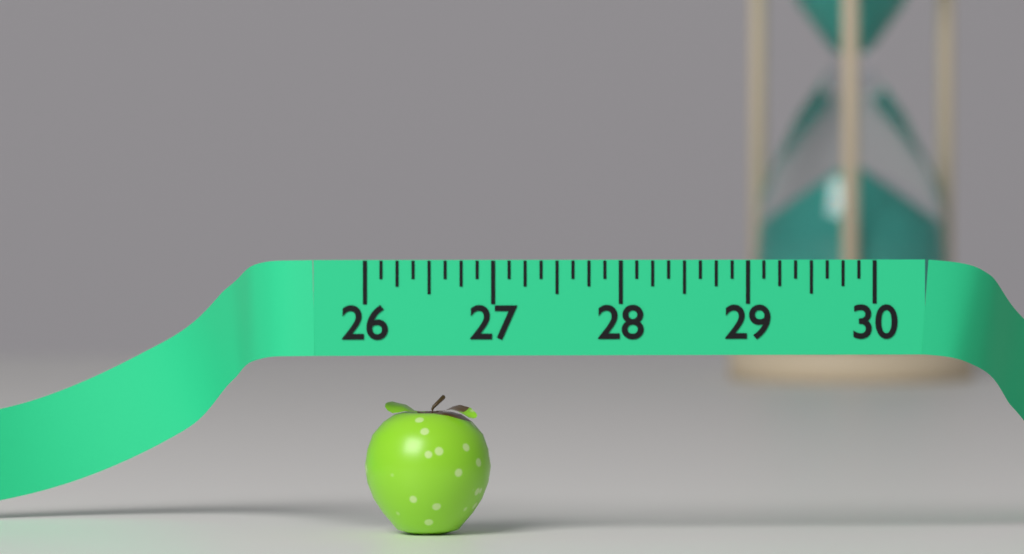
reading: 27.000 (no unit)
